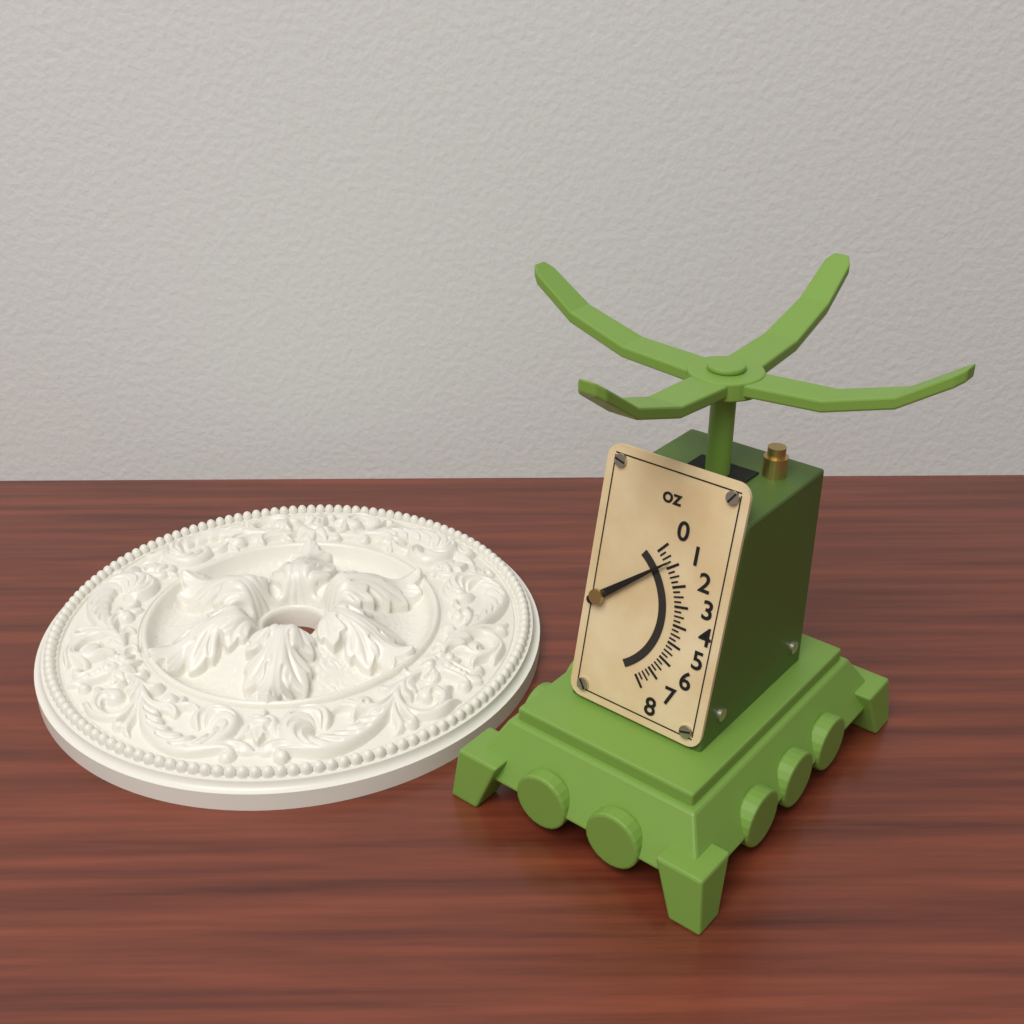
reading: 0.75 oz
